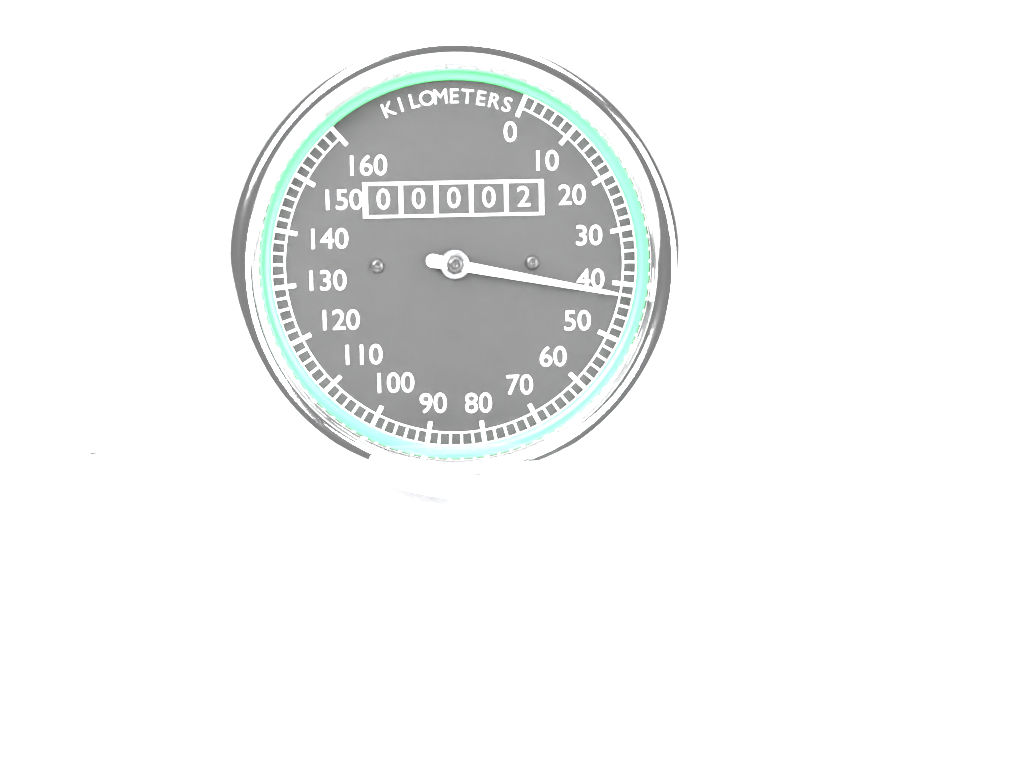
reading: 42 km/h
